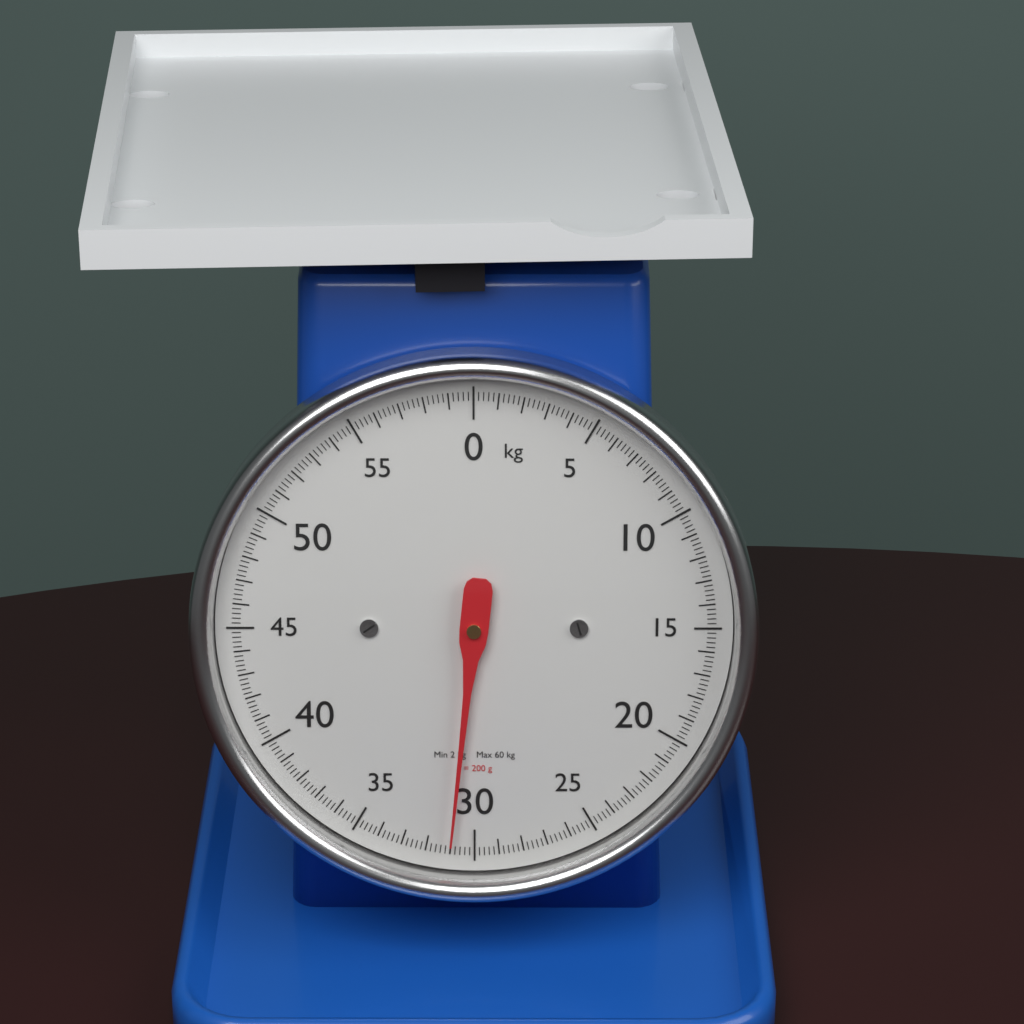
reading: 31.0 kg
